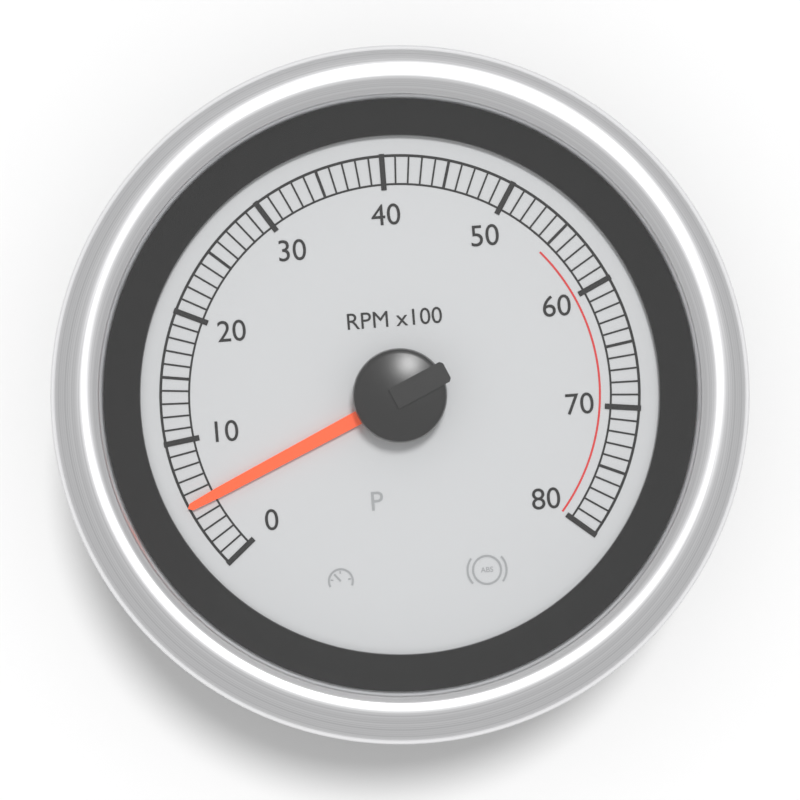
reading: 5 RPM x100
